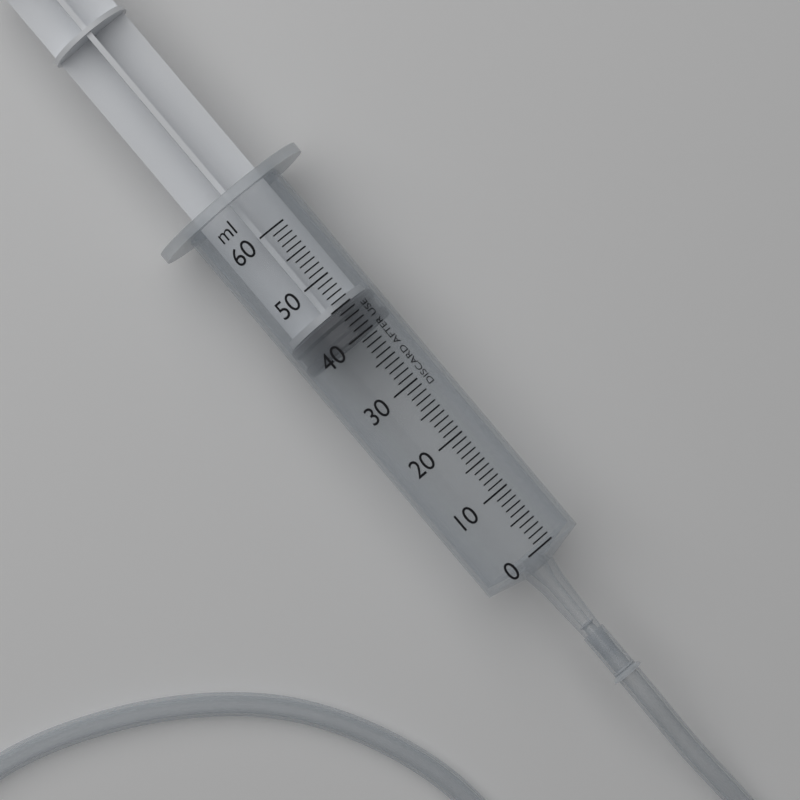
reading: 40 ml
